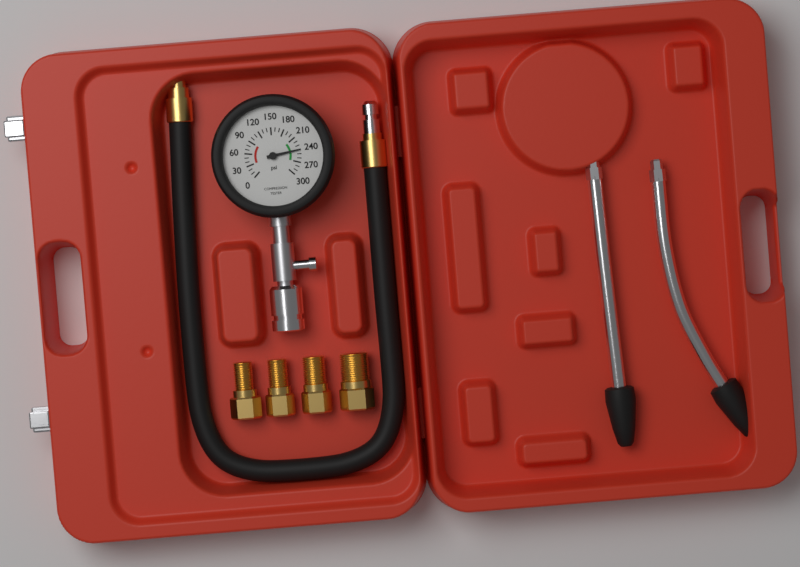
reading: 240 psi
